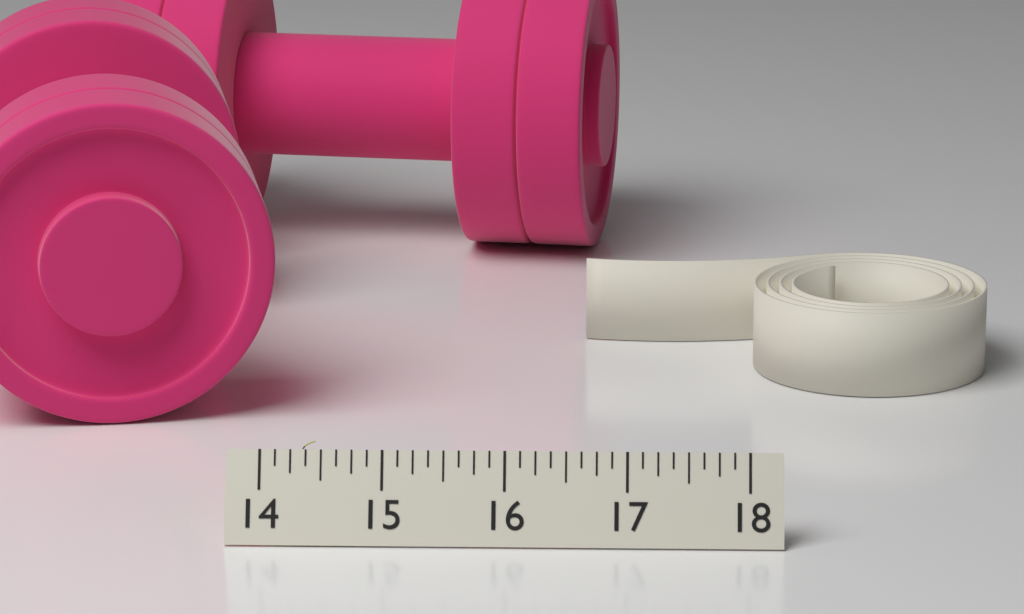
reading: 14.625 (no unit)
